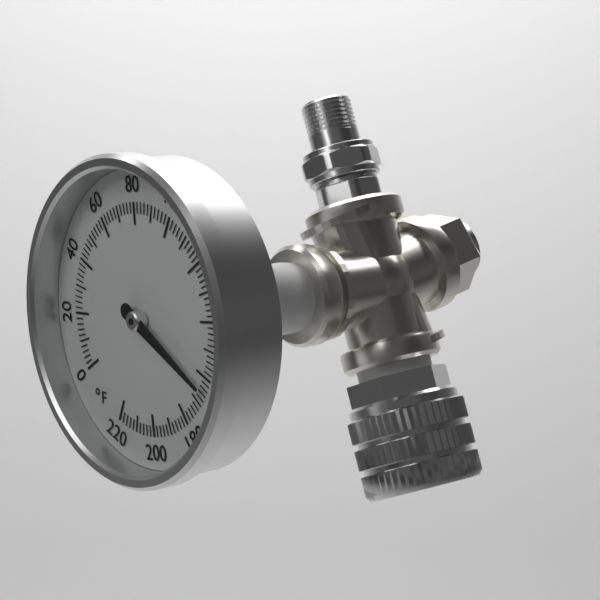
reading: 164 °F
